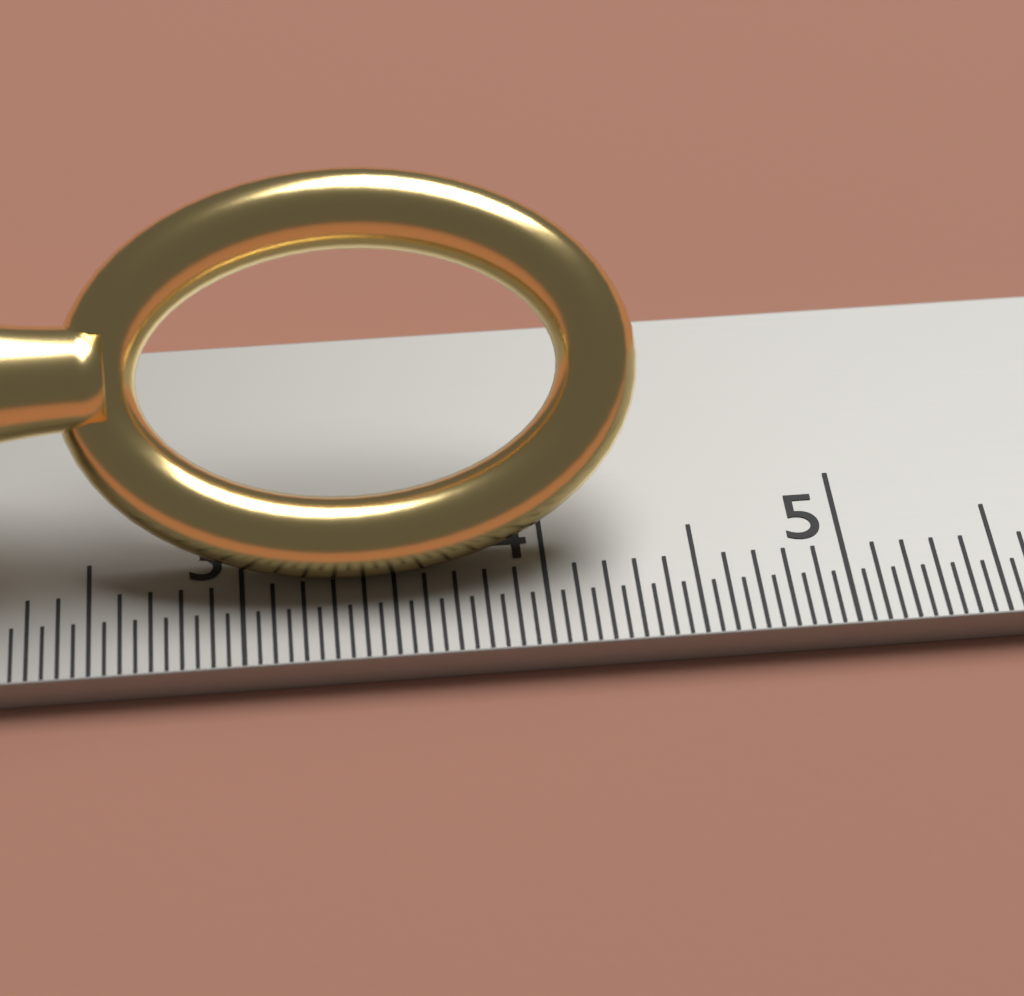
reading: 4.35 cm
